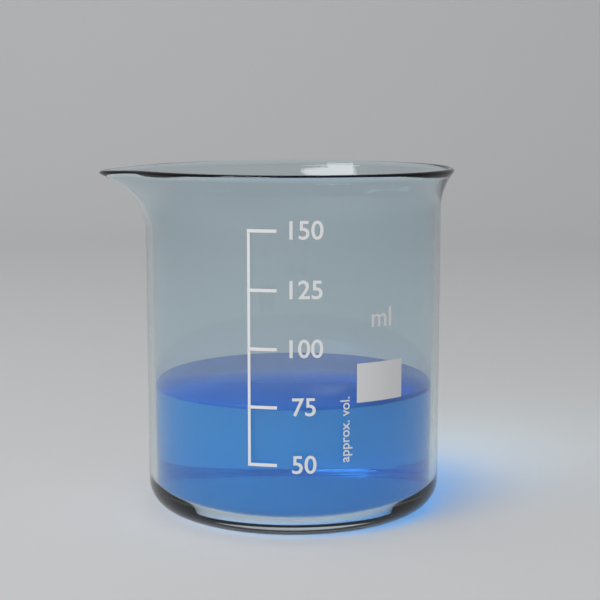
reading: 75 ml
